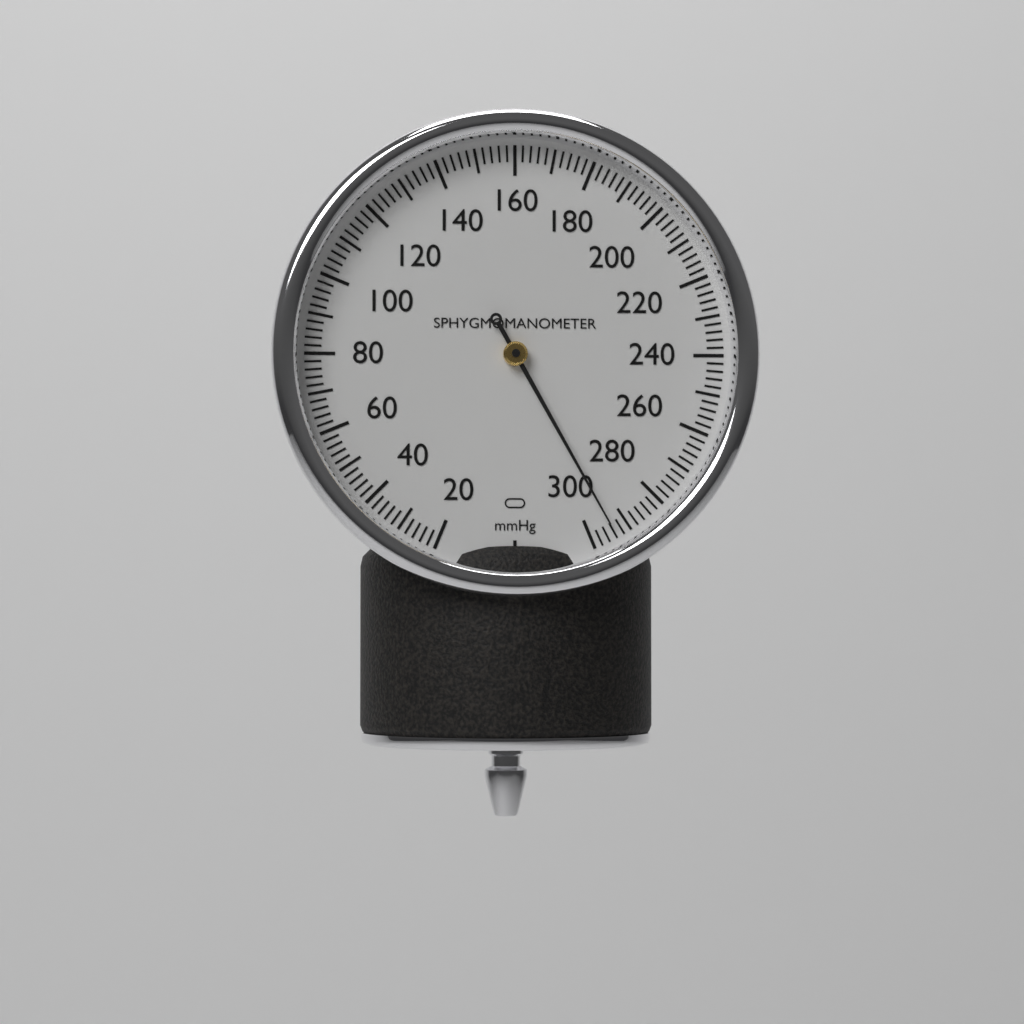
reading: 294 mmHg
